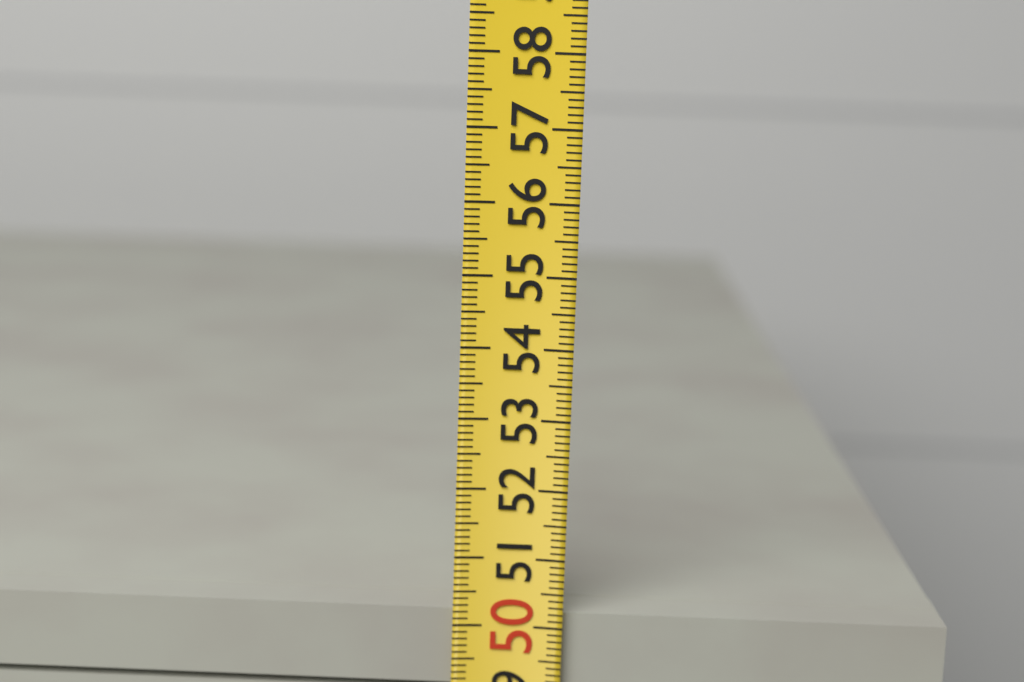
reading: 50.2 (no unit)
